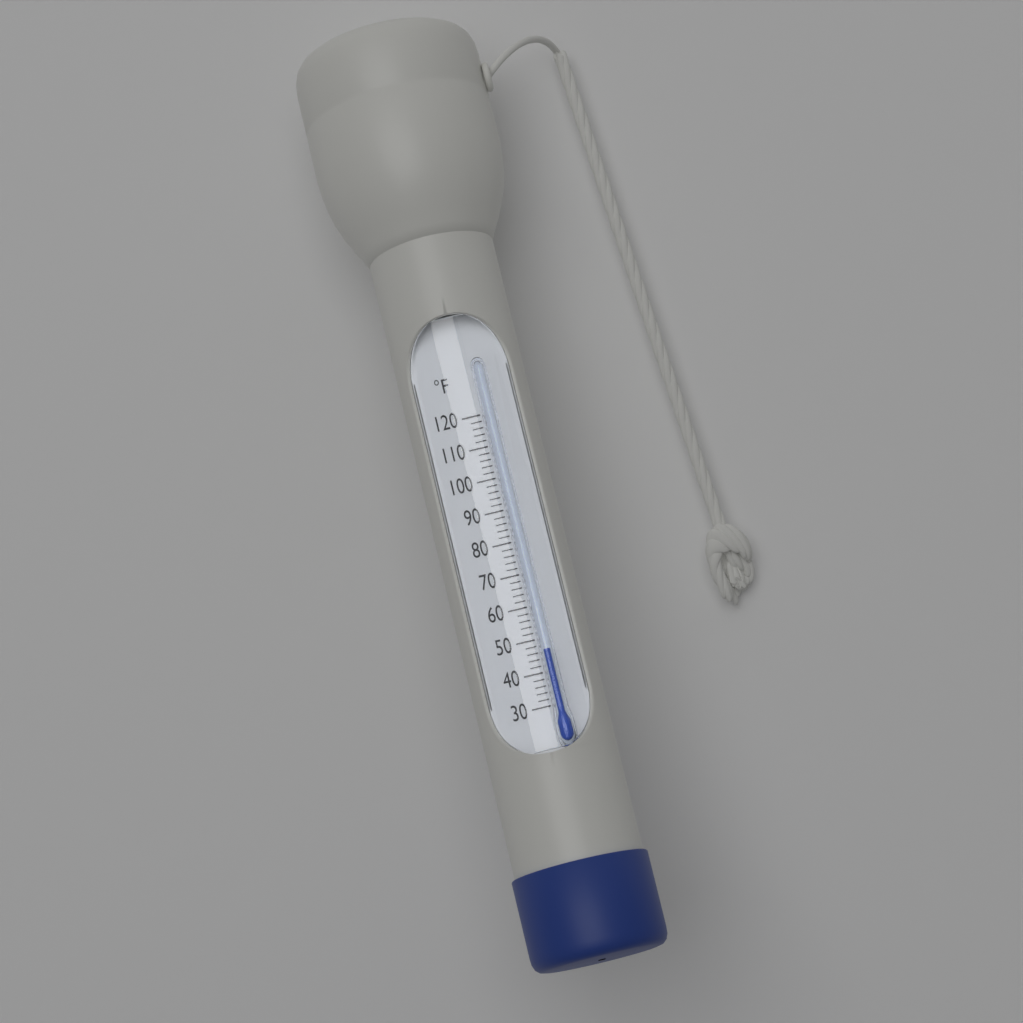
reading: 46 °F
